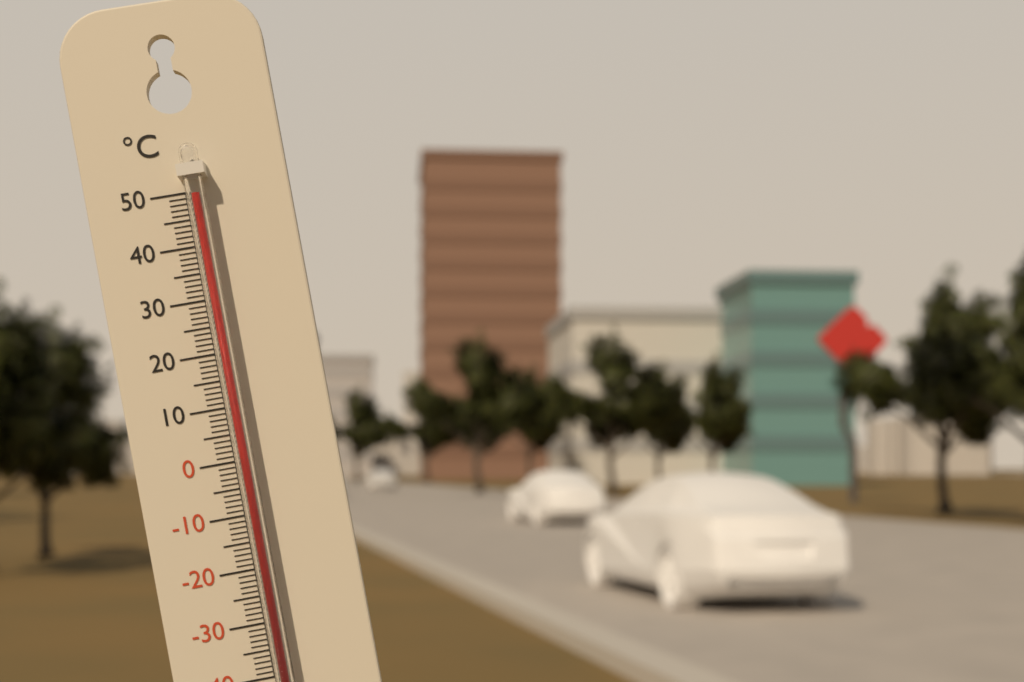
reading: 49 °C
